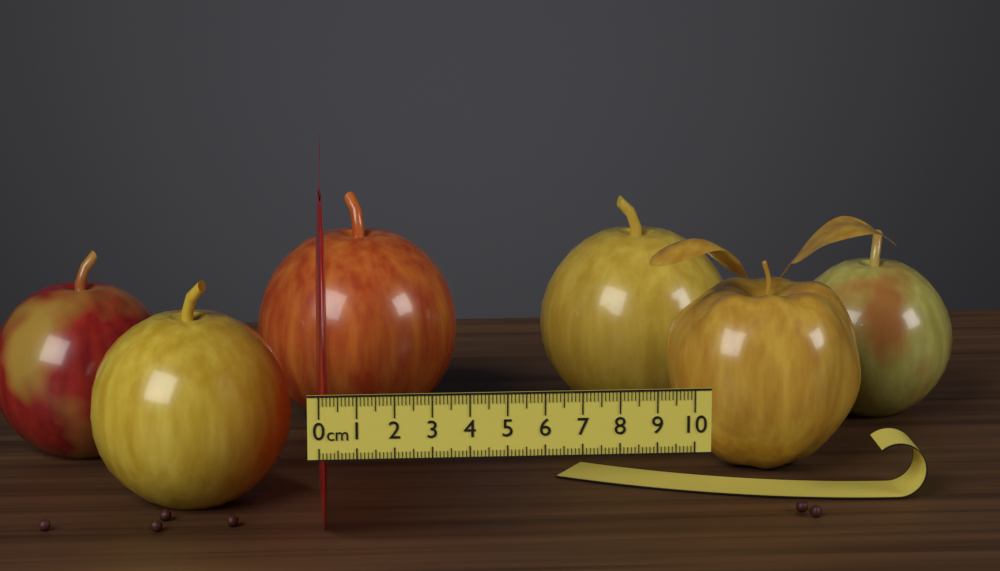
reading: 0.3 cm
